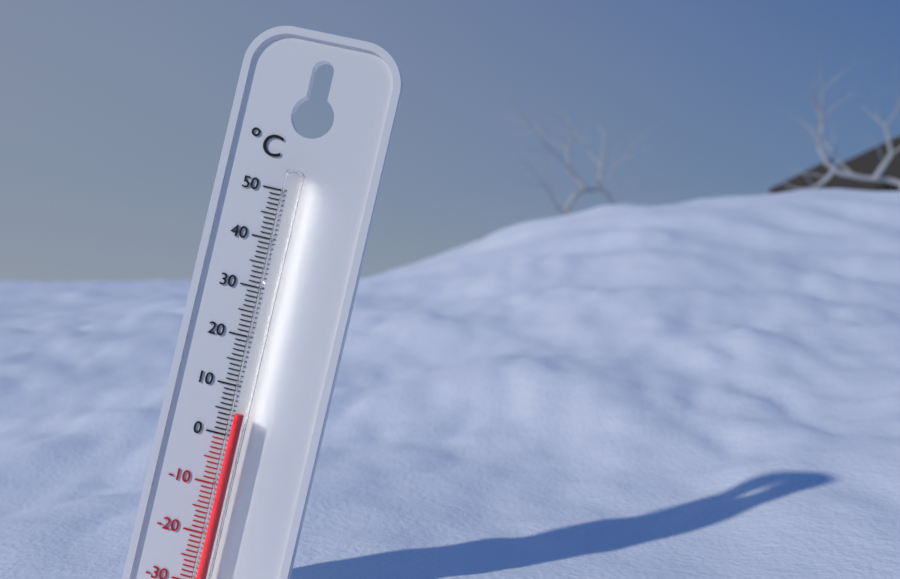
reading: 5 °C
